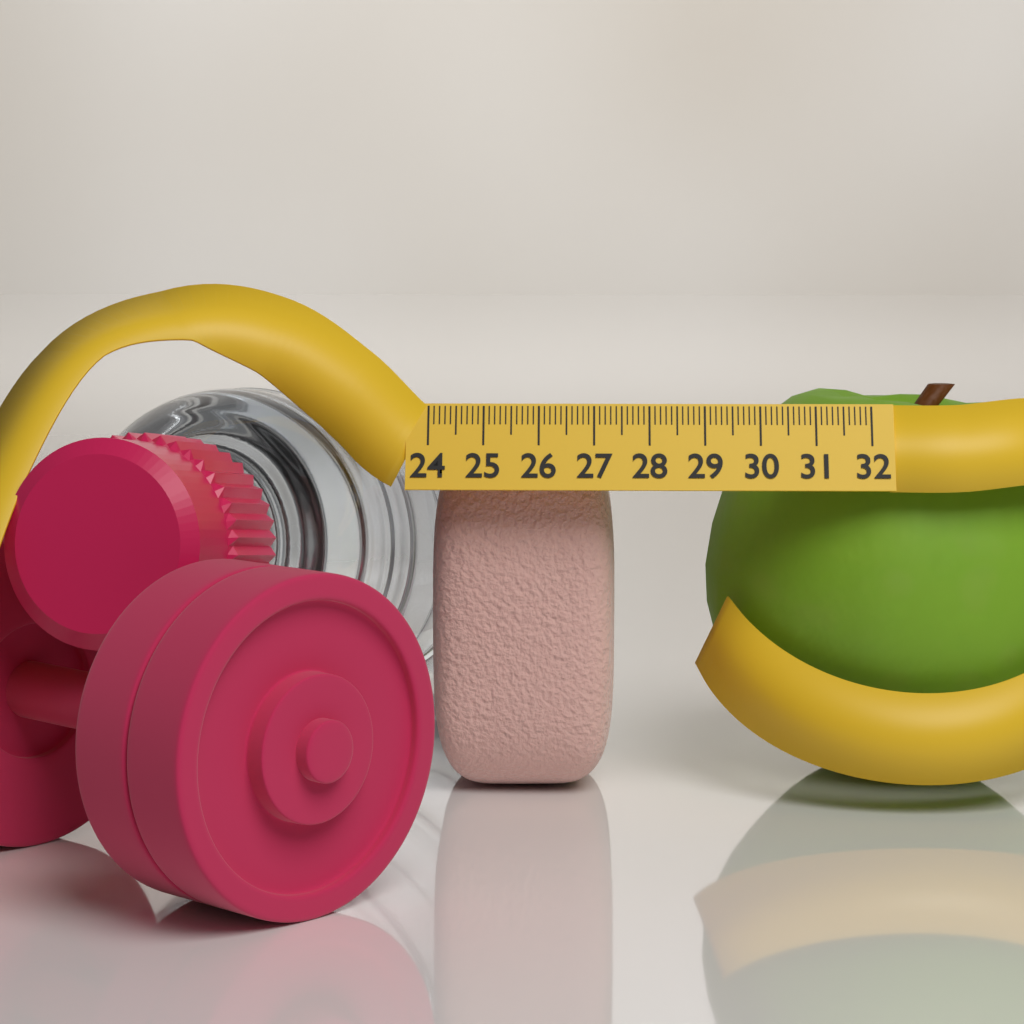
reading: 27.4 (no unit)
